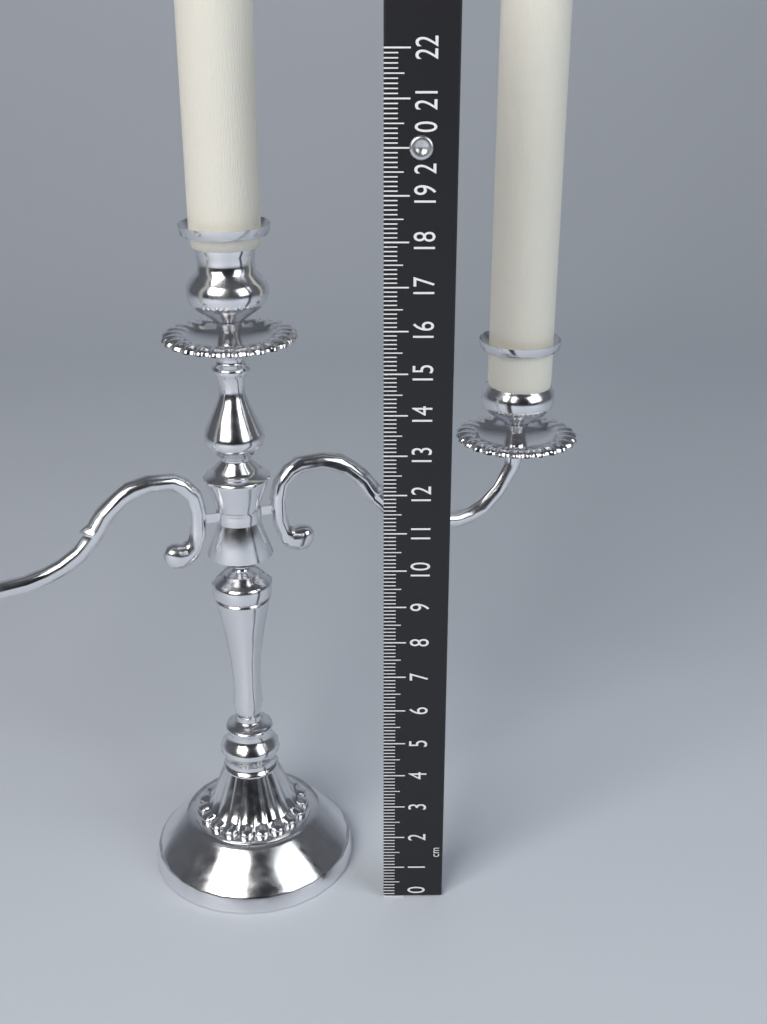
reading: 18.0 cm
